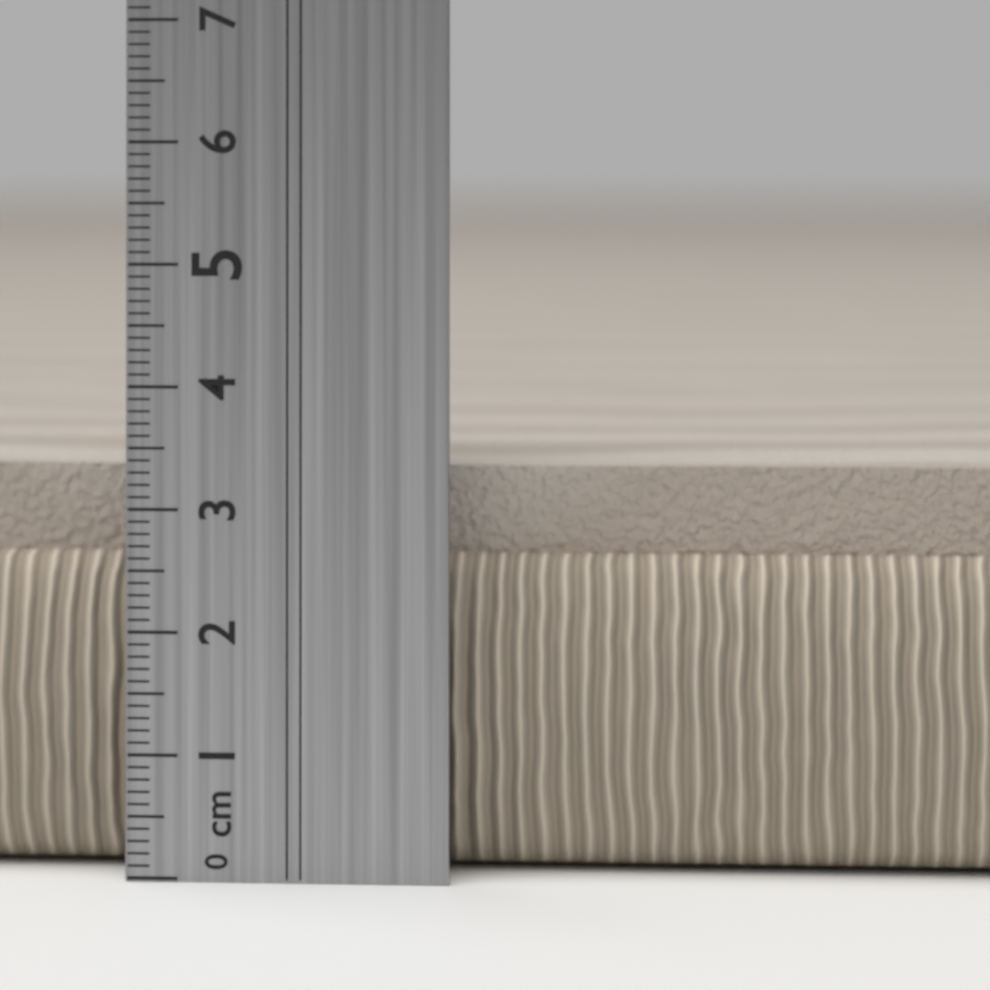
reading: 3.3 cm
